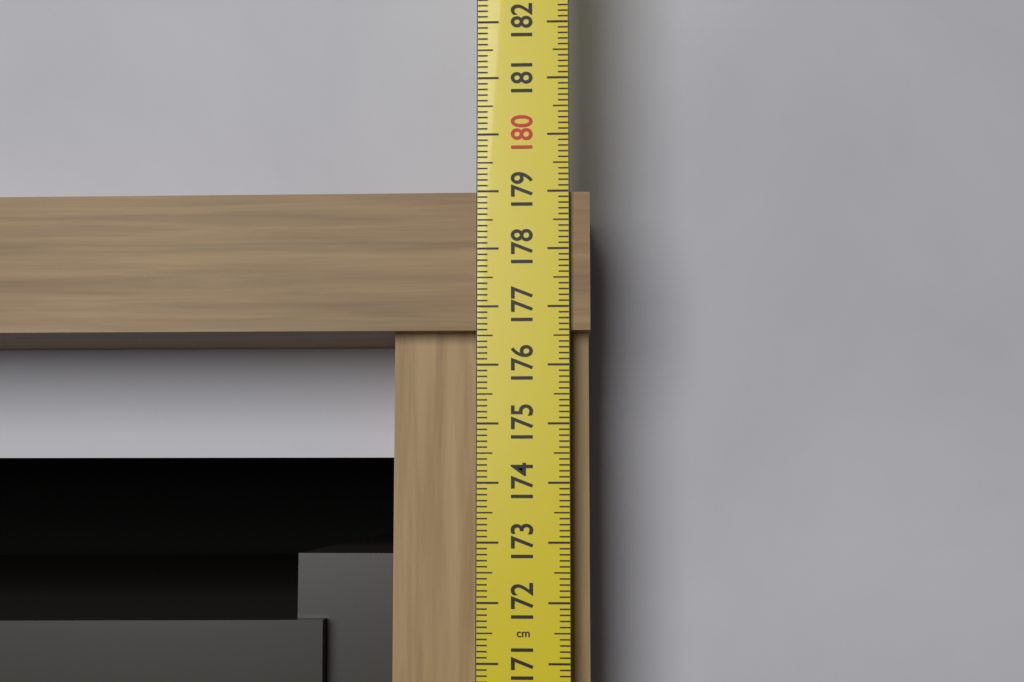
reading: 179.0 cm
